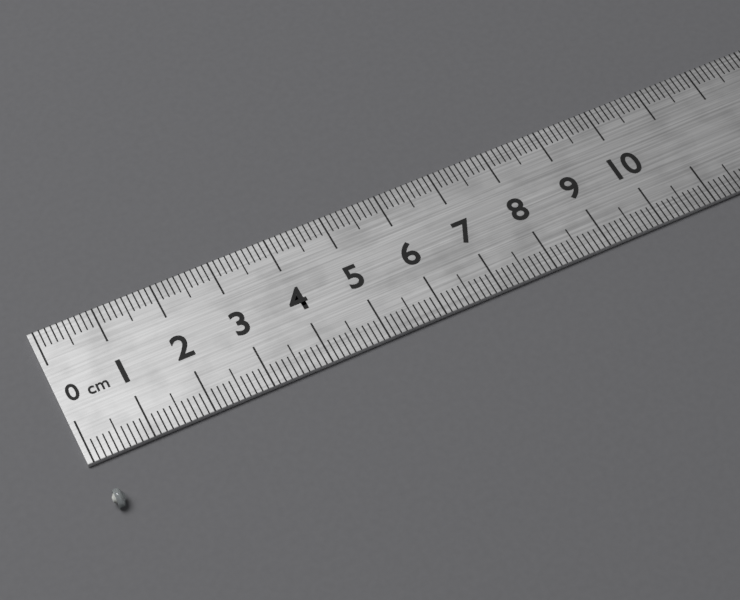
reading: 0.2 cm
